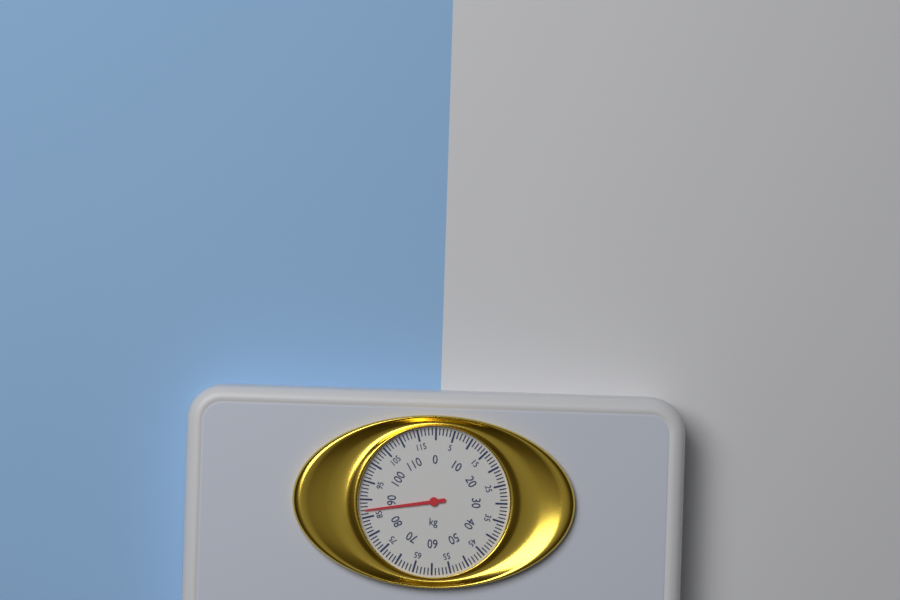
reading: 87 kg
